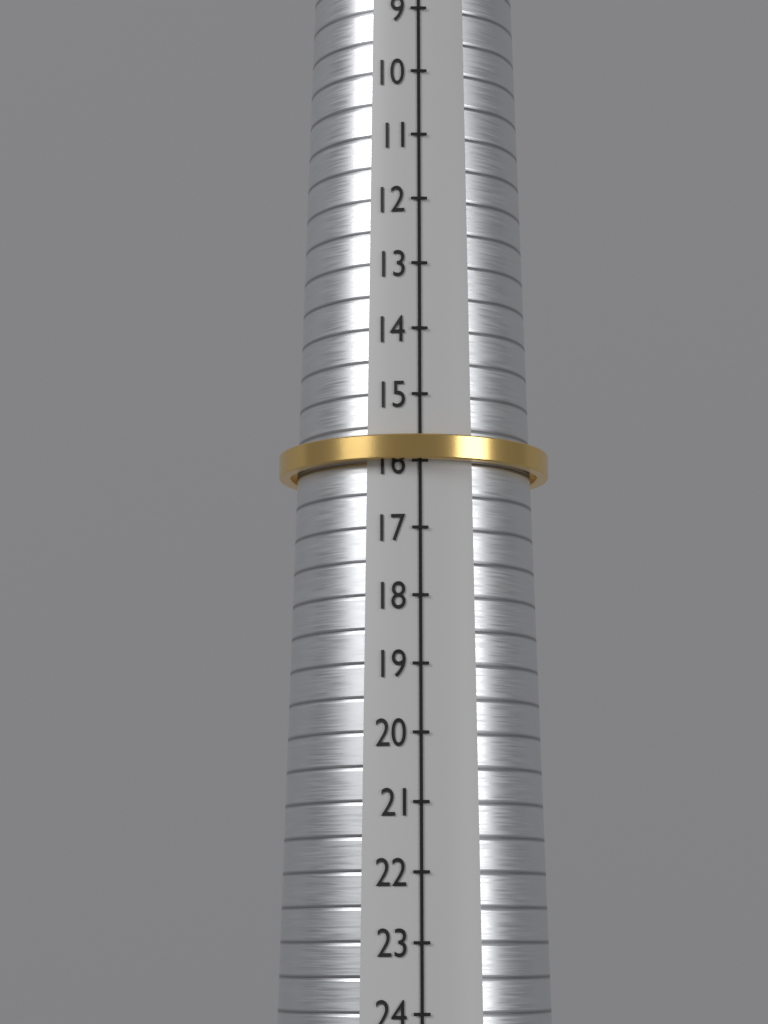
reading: 16 (no unit)
